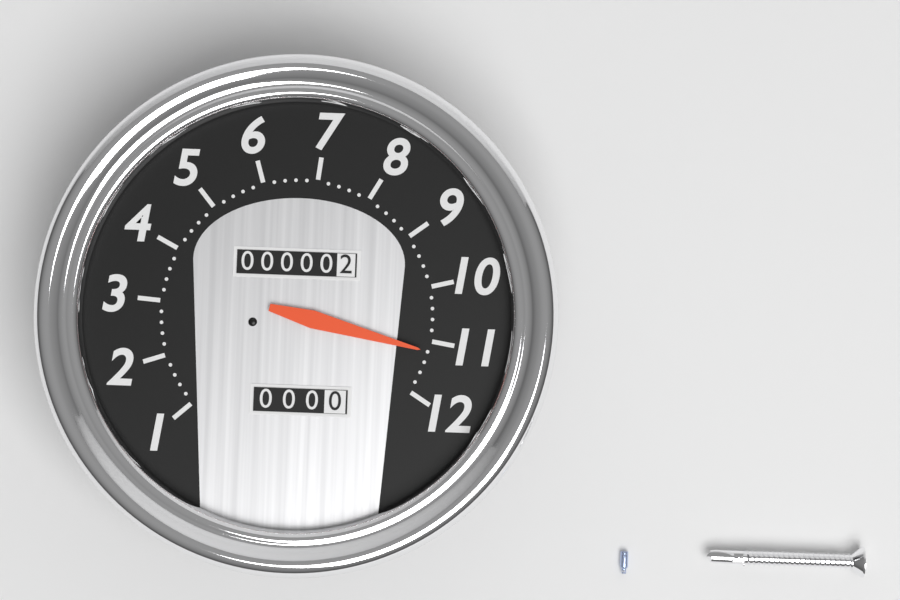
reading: 11.2 (no unit)
